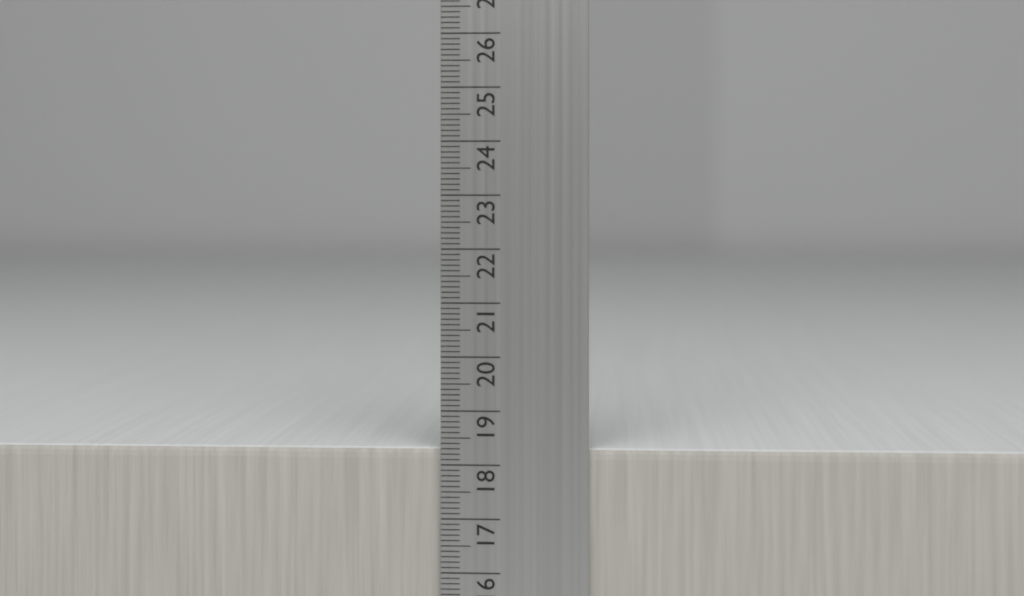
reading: 18.3 cm
